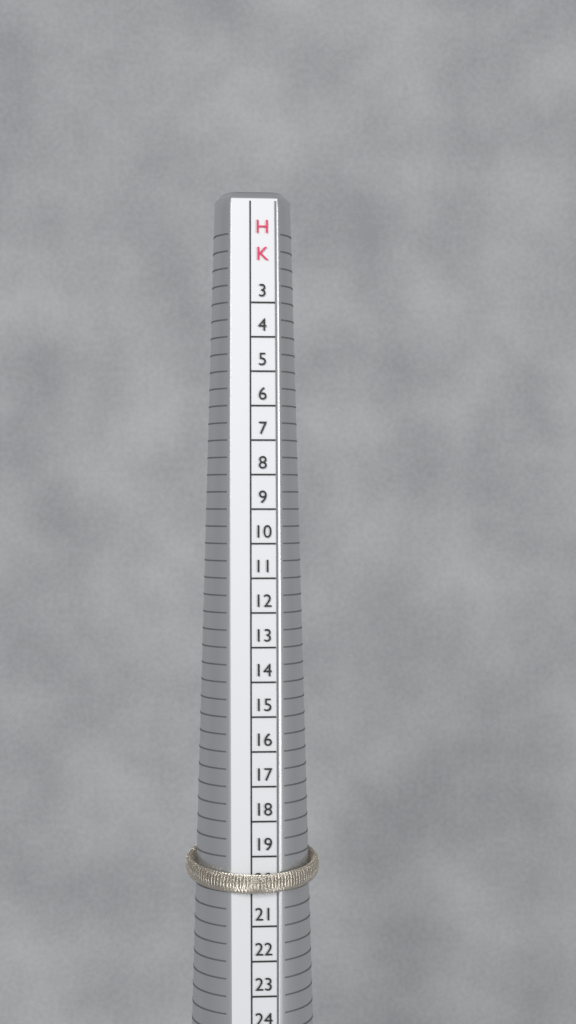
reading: 20 HK
